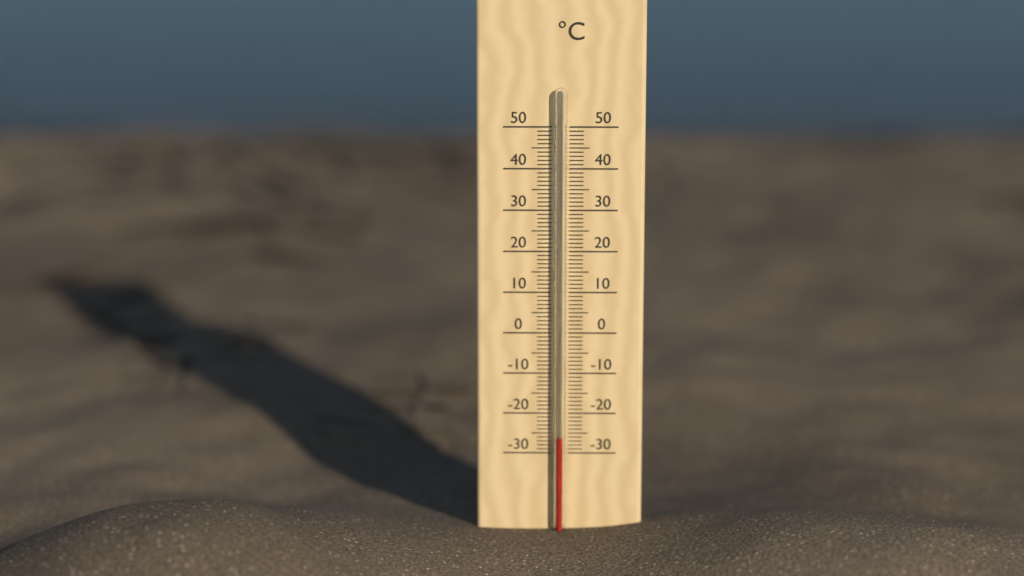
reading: -26 °C
